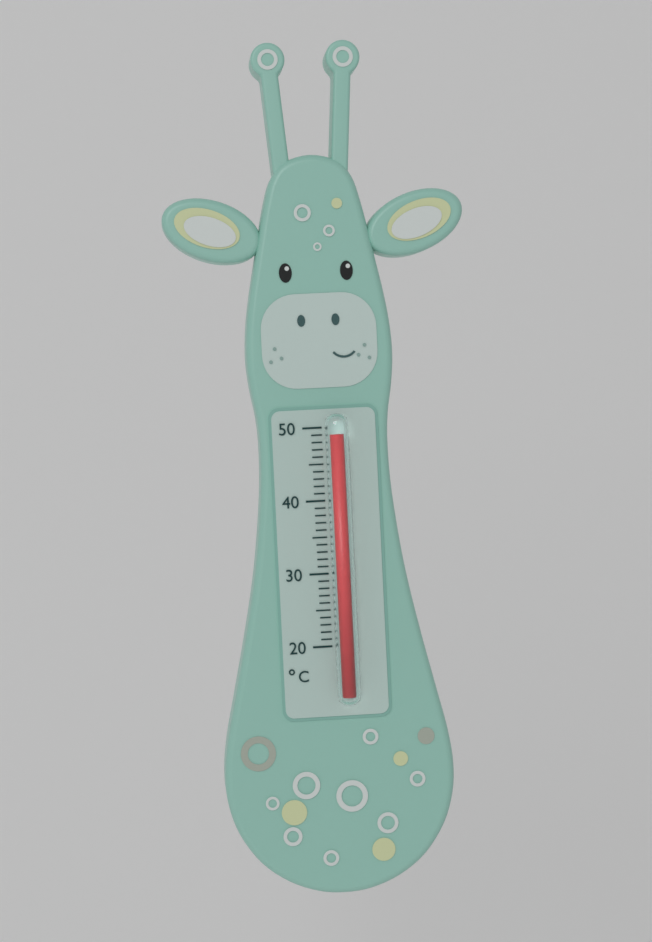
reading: 49 °C
